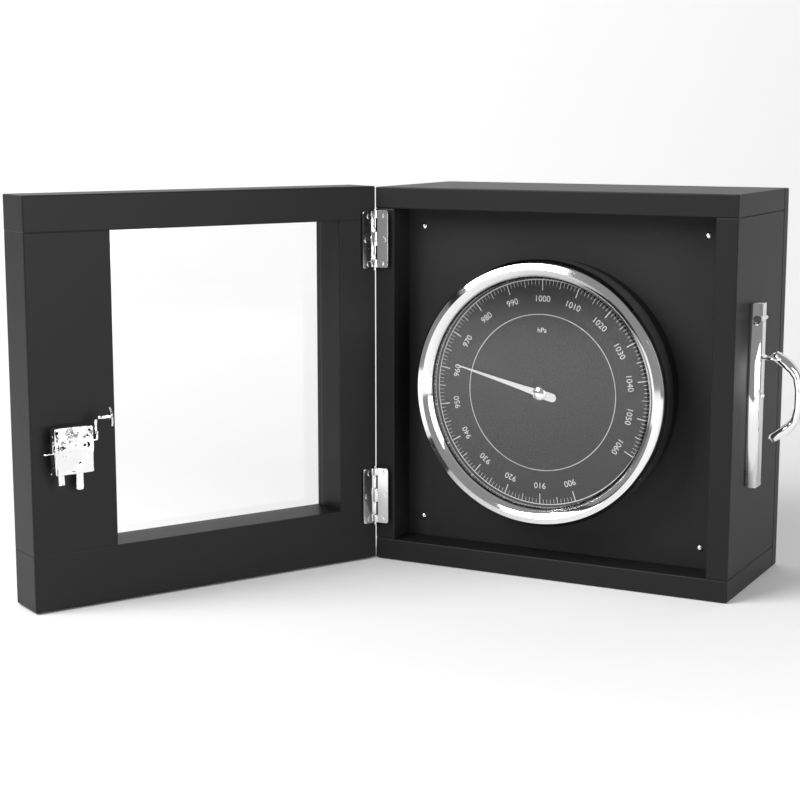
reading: 962 hPa
